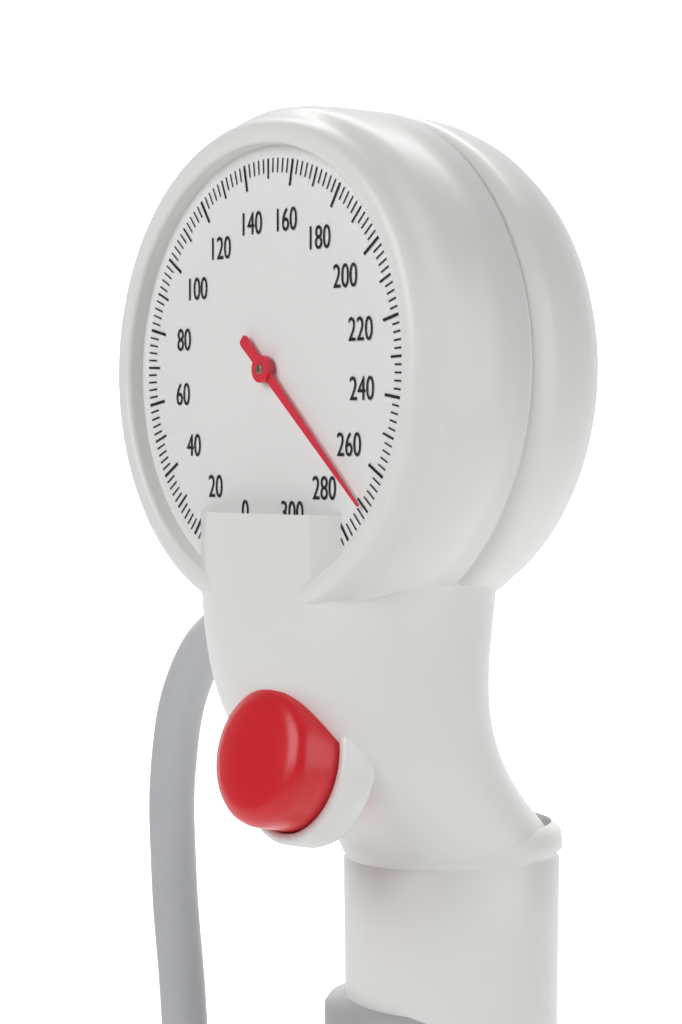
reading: 270 mmHg
